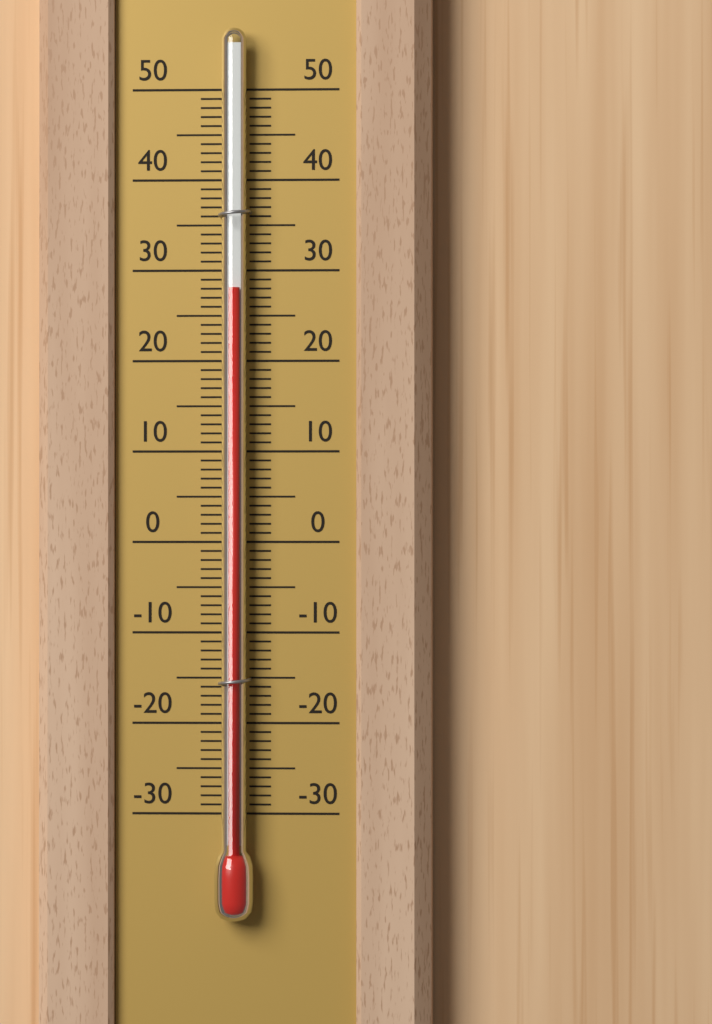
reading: 28 (no unit)
